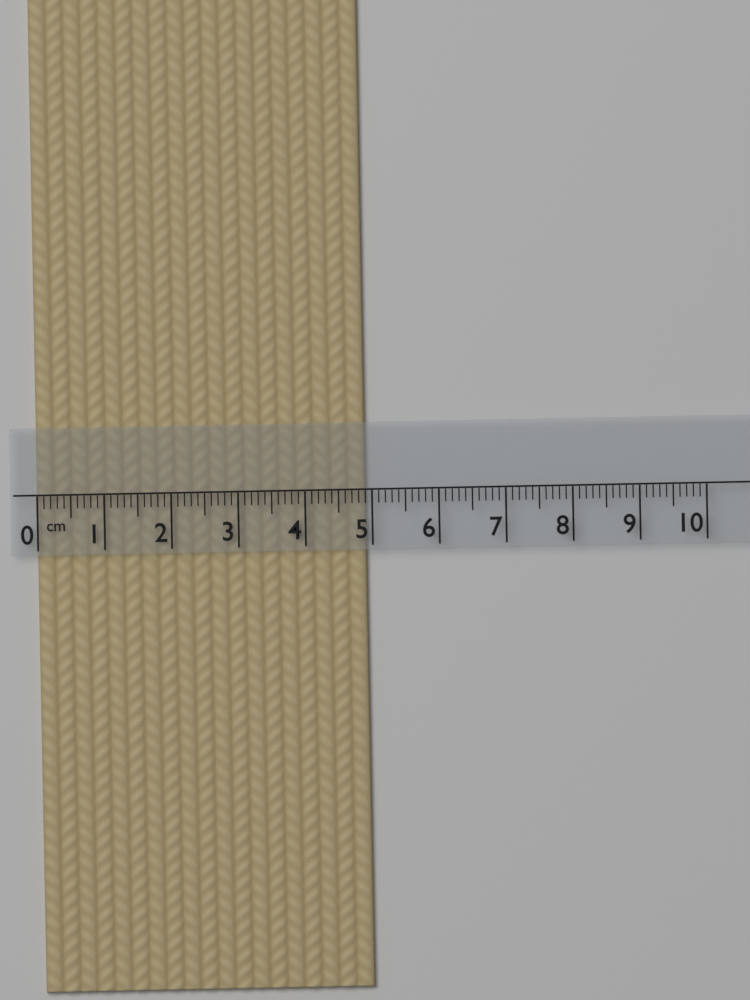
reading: 4.9 cm
